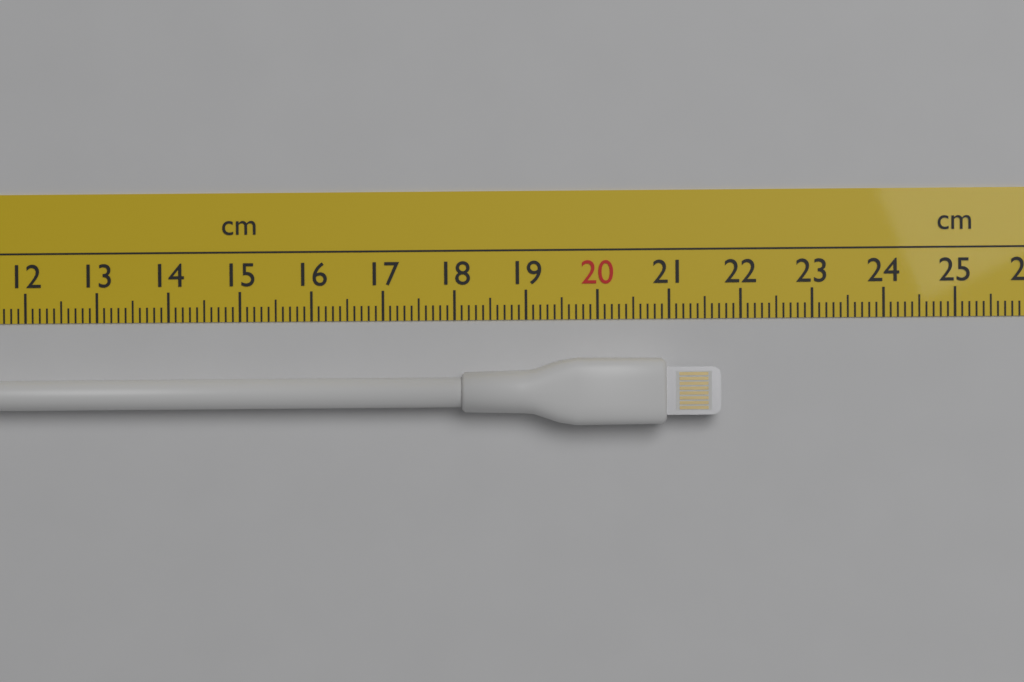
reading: 21.7 cm
